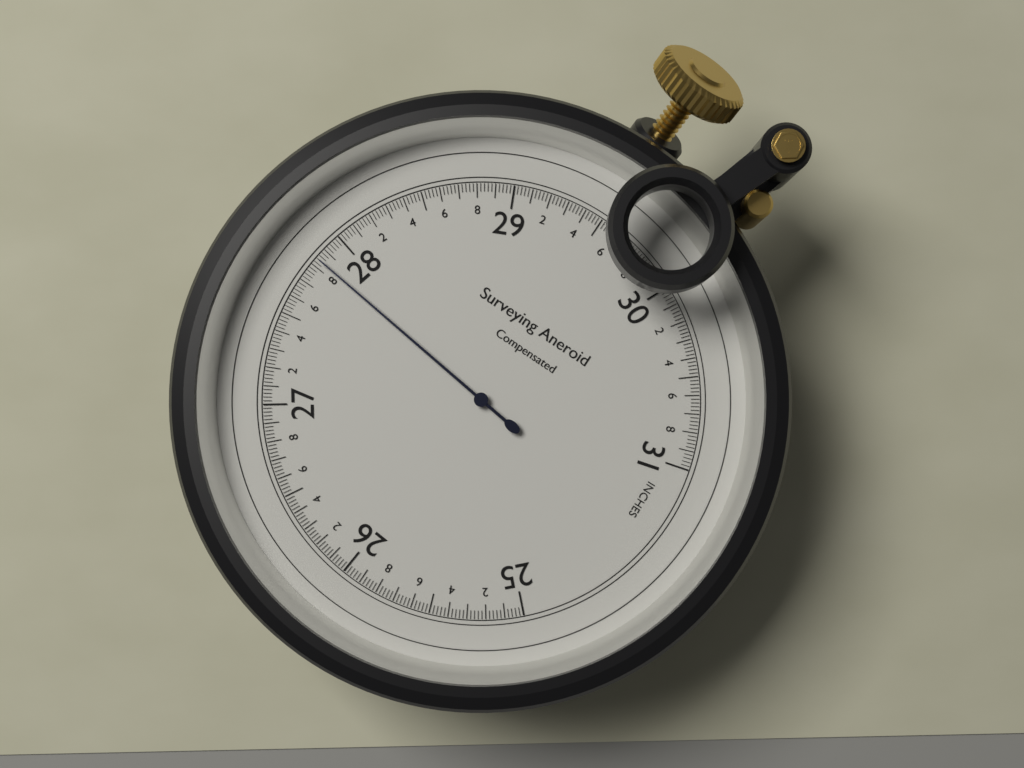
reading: 27.84 inches
